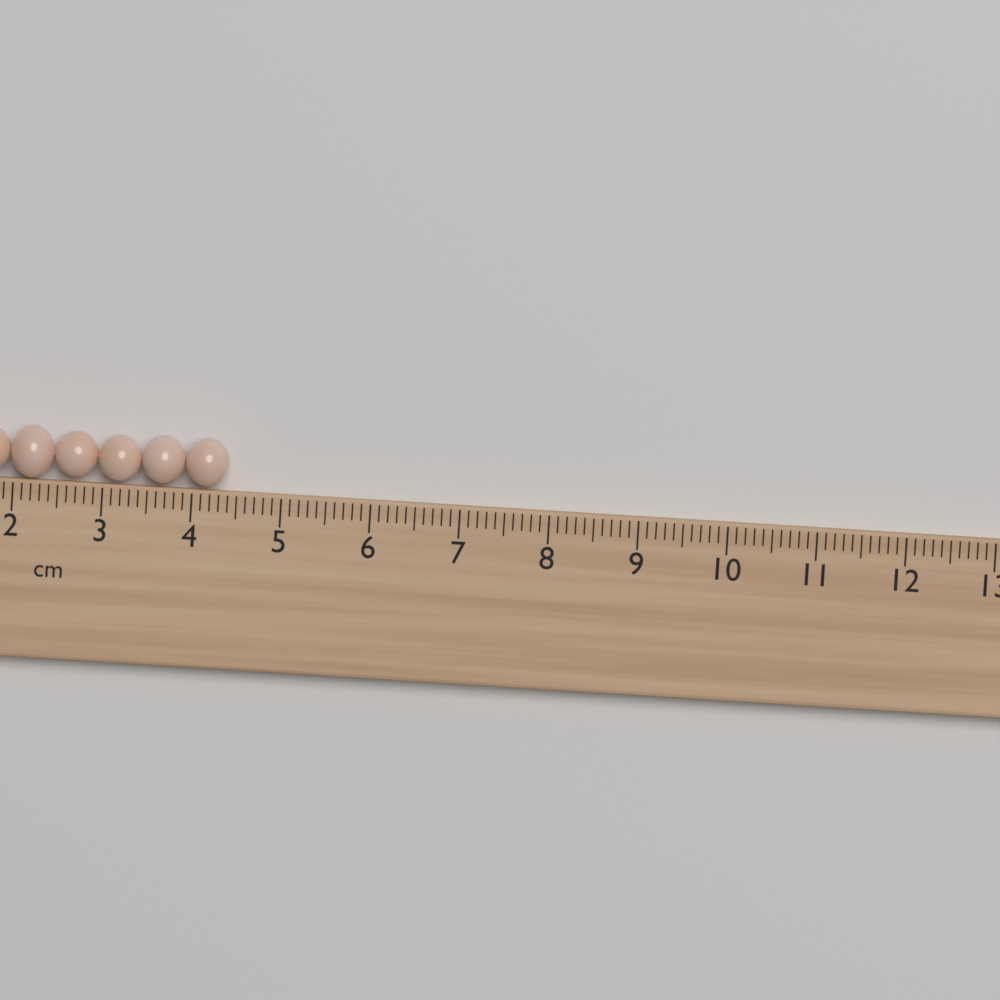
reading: 4.4 cm
